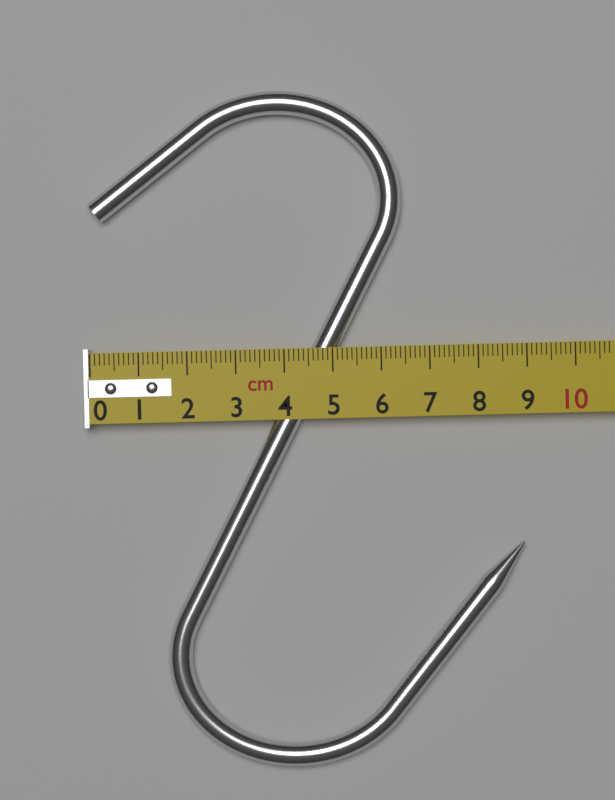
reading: 8.9 cm
